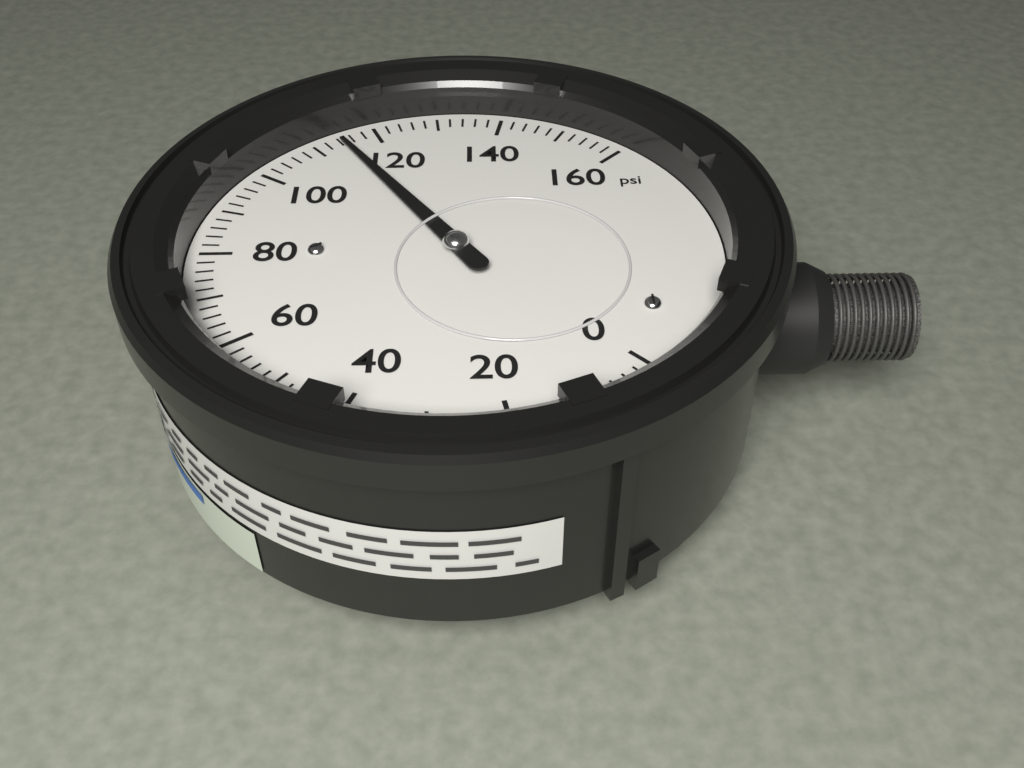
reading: 114 psi
